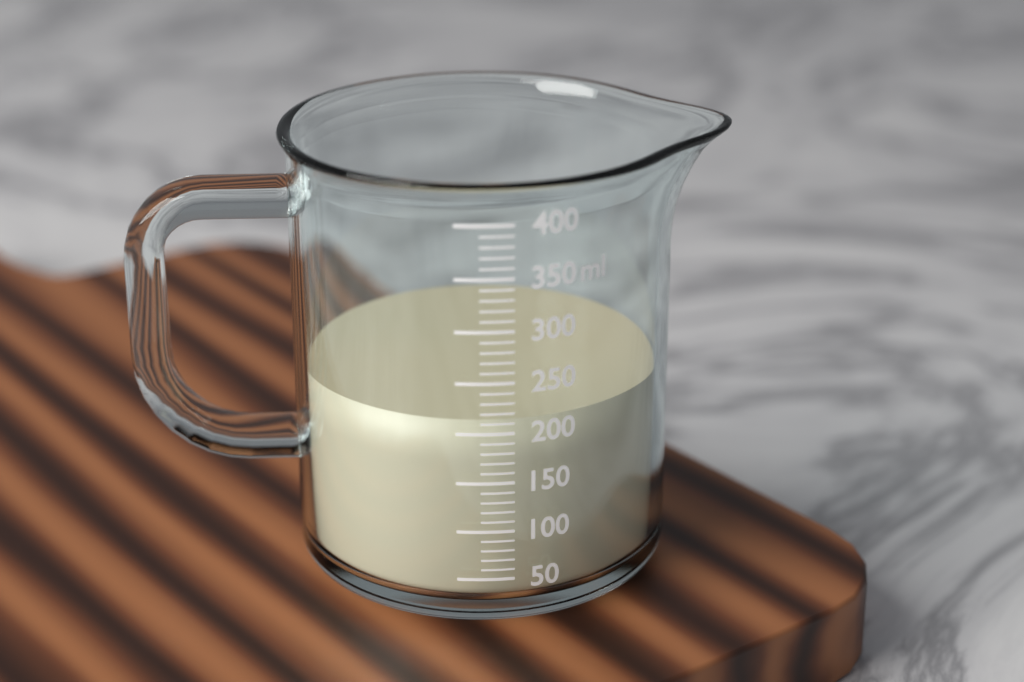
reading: 210 ml
